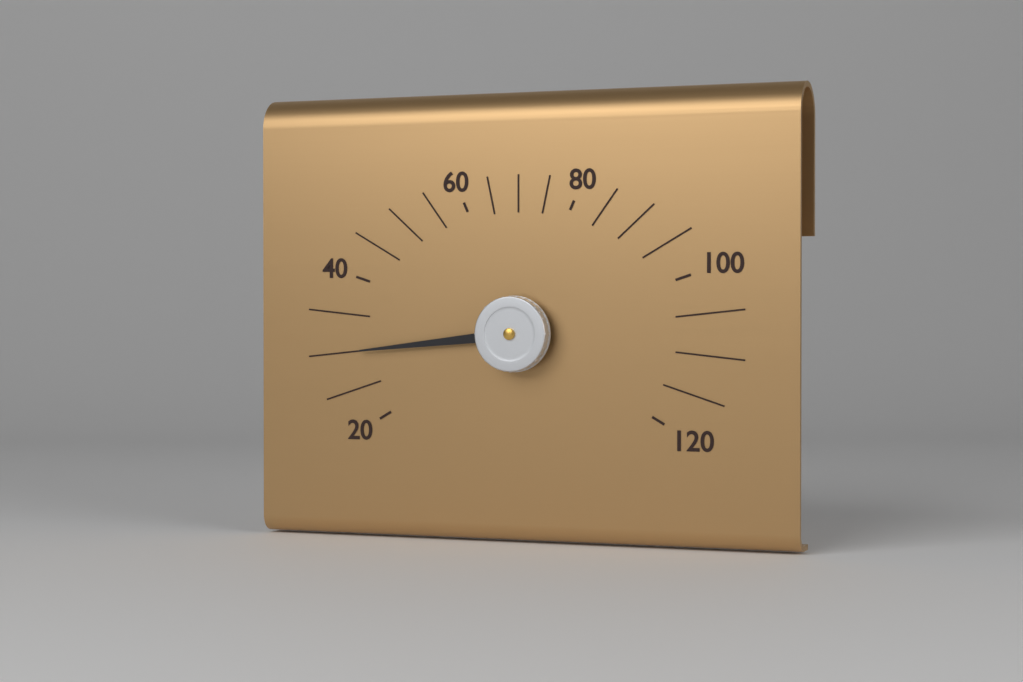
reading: 30 (no unit)
